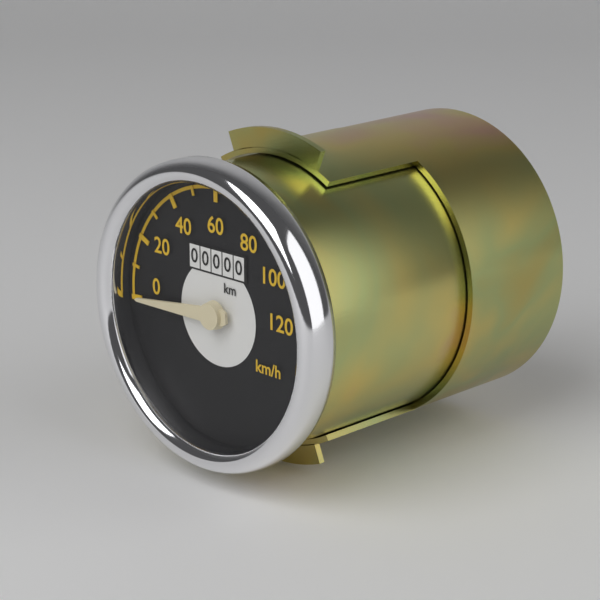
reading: 0 km/h
